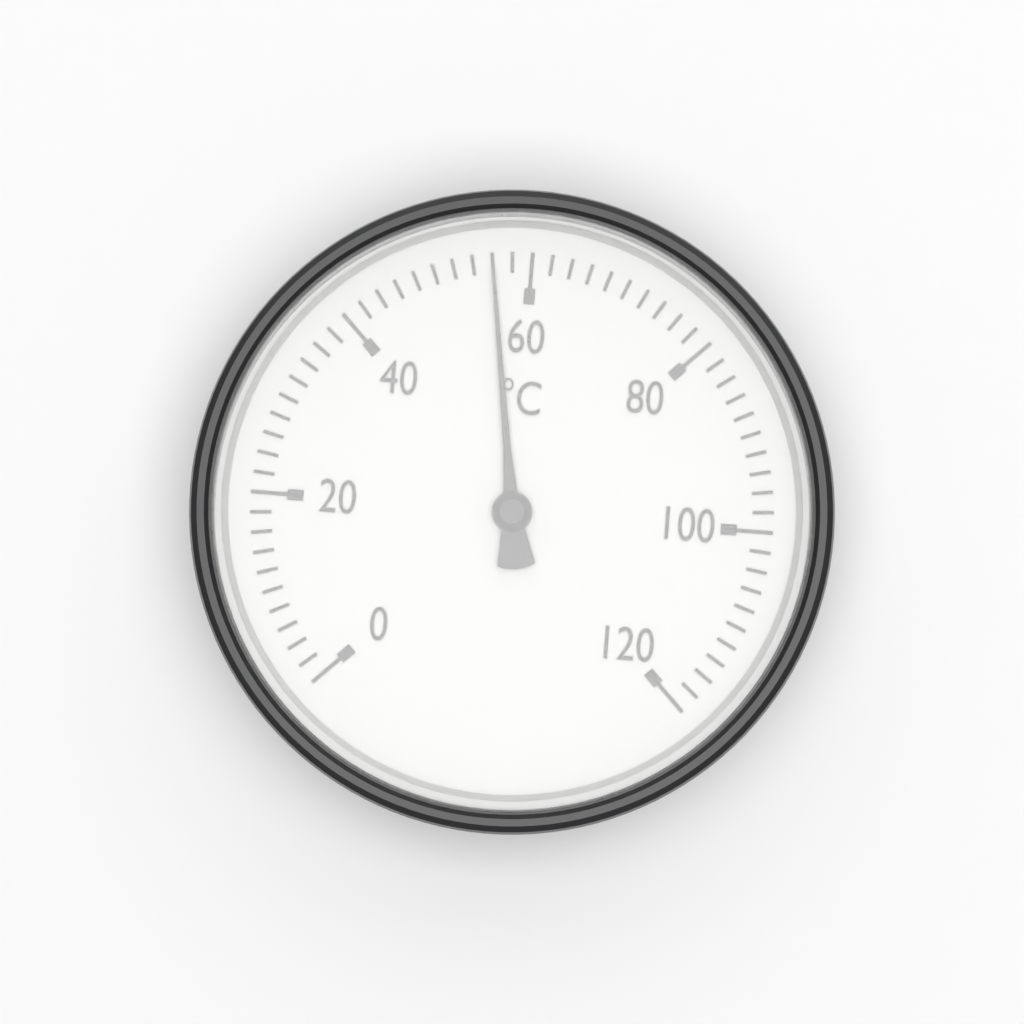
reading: 56 °C
